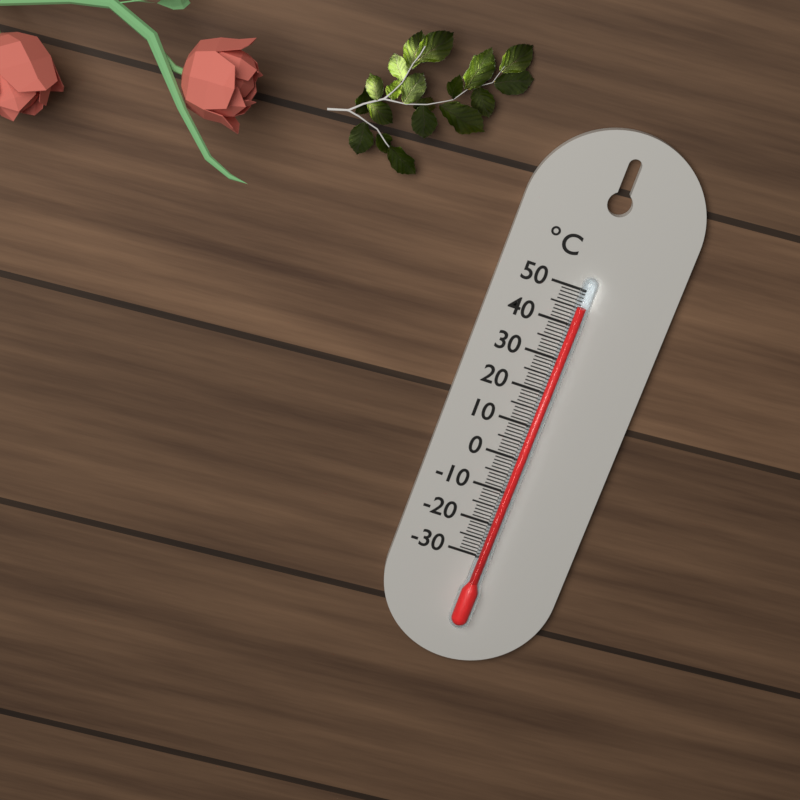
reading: 46 °C
